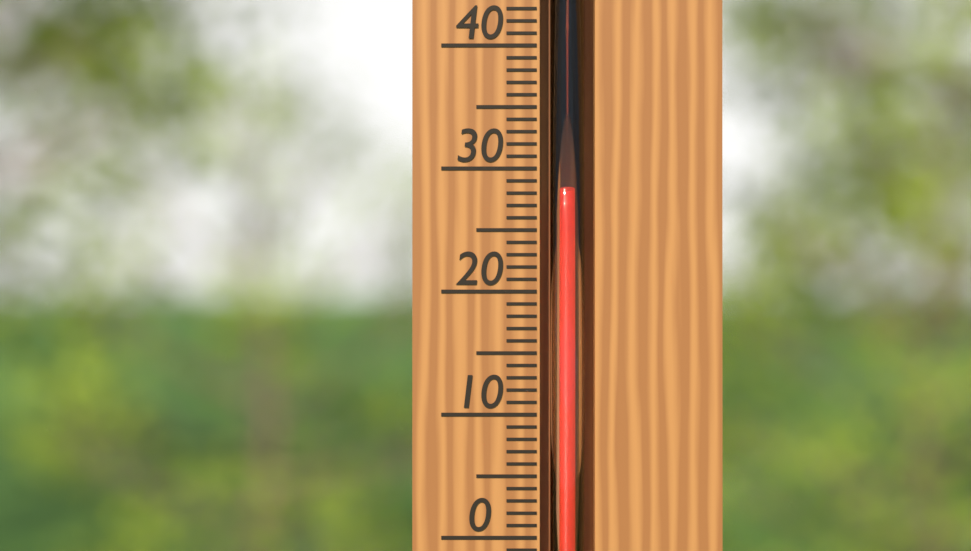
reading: 28 °C
